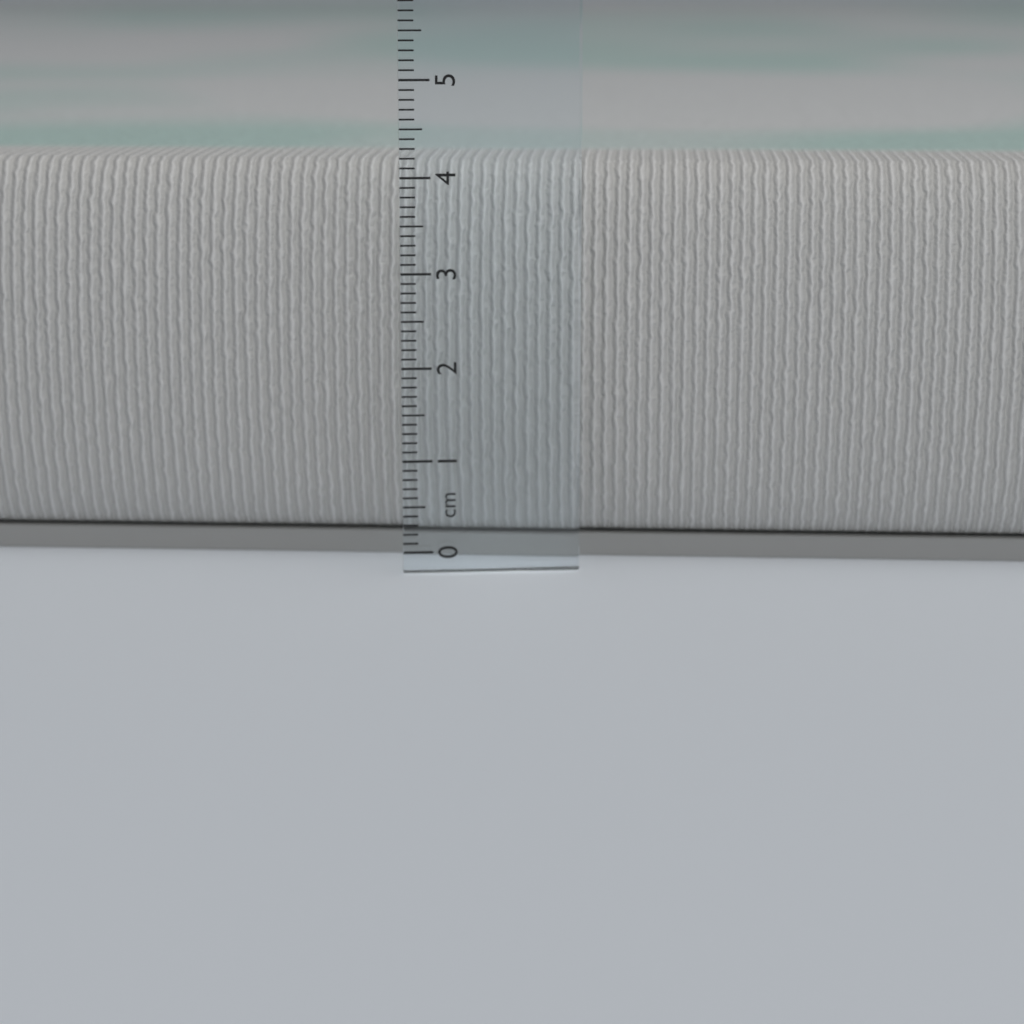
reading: 4.1 cm
